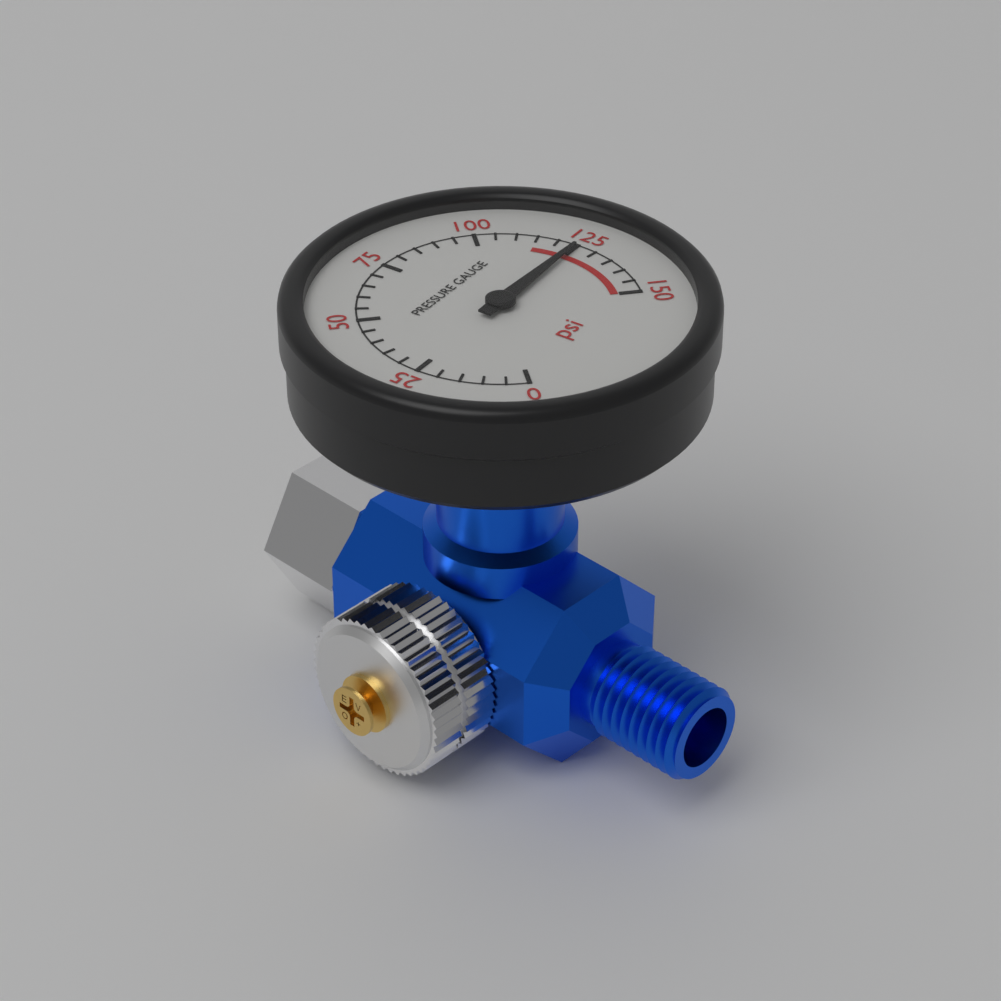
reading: 125 psi
